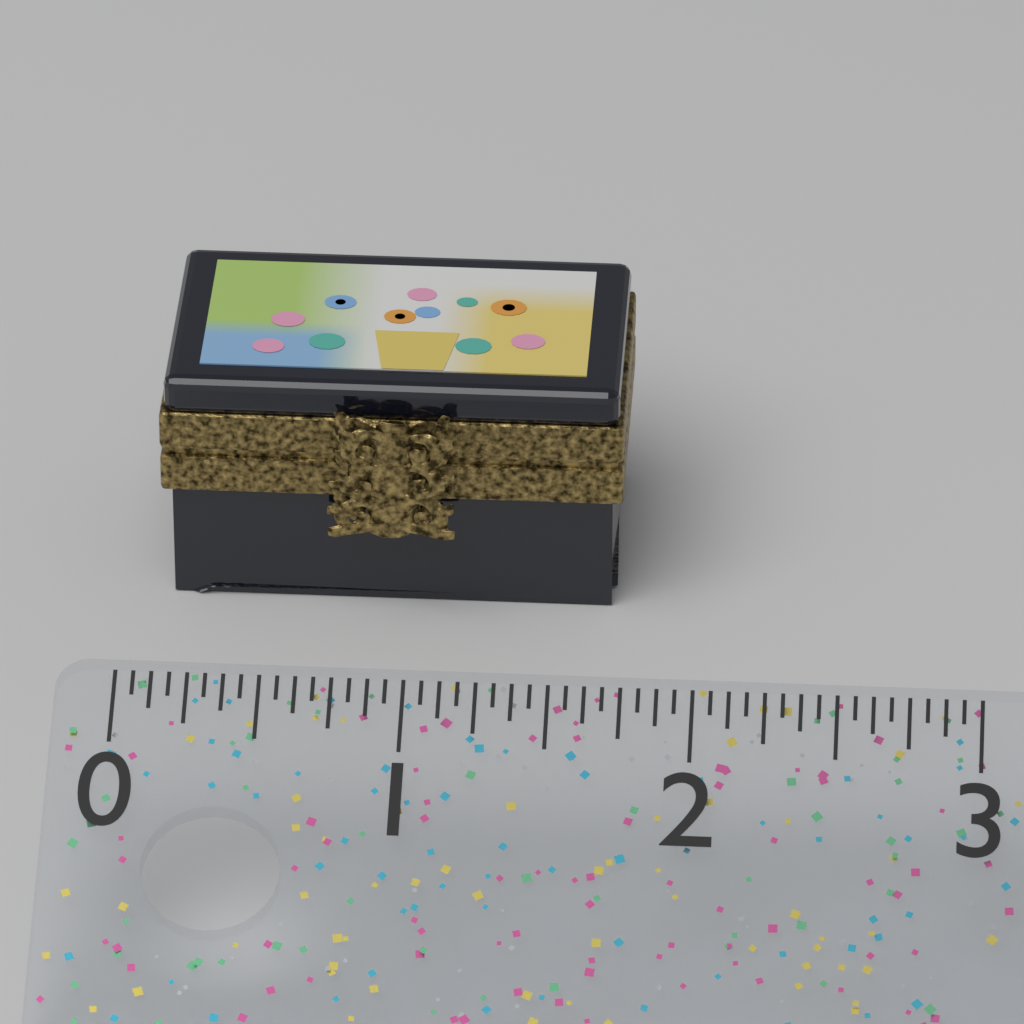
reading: 1.6875 (no unit)
